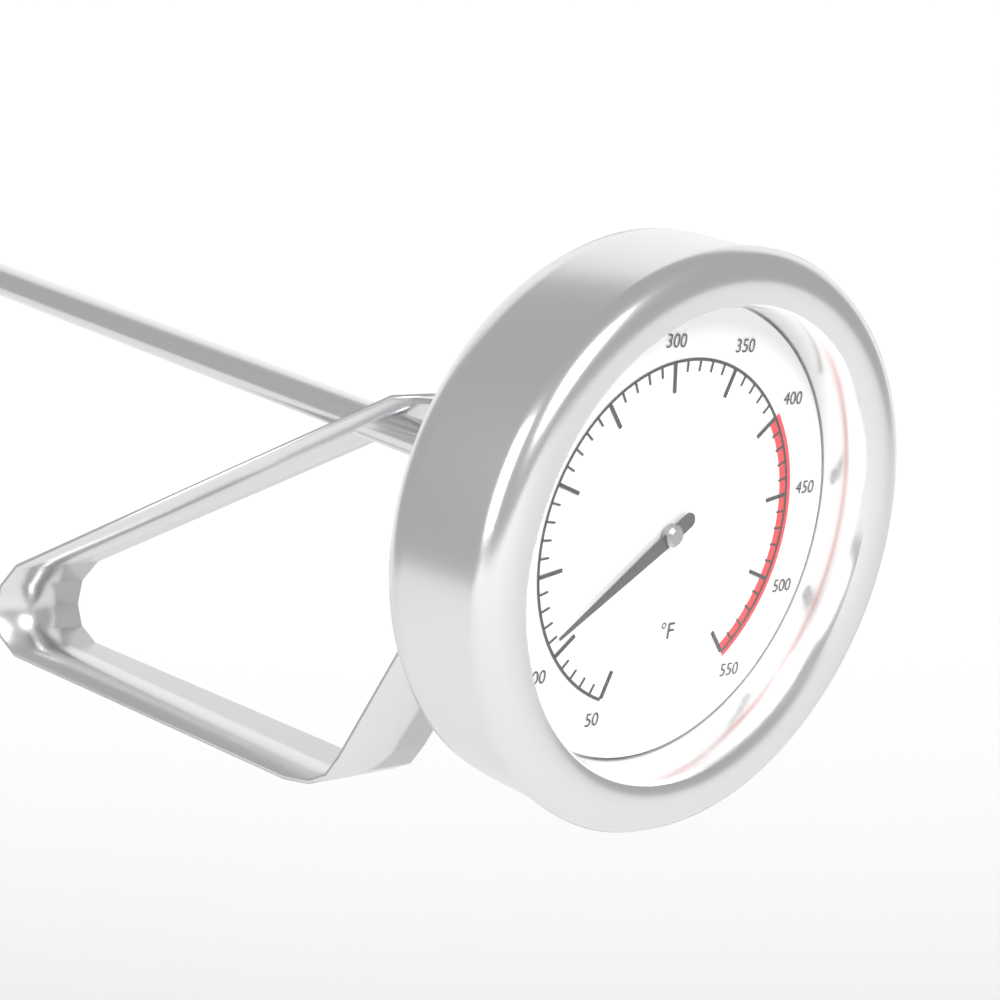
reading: 110 °F
